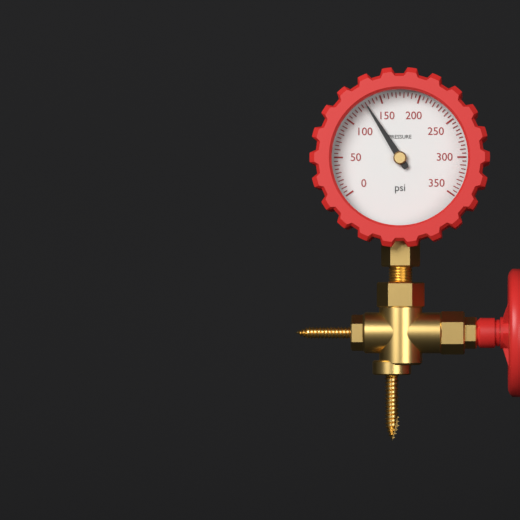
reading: 130 psi
